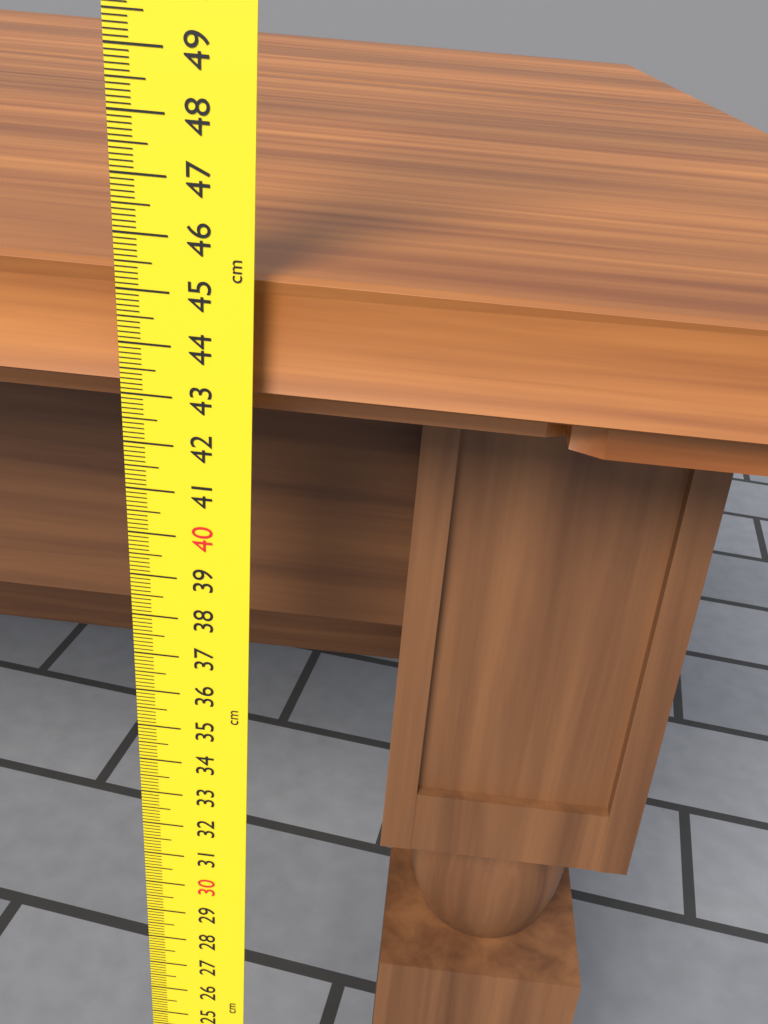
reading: 45.3 cm
